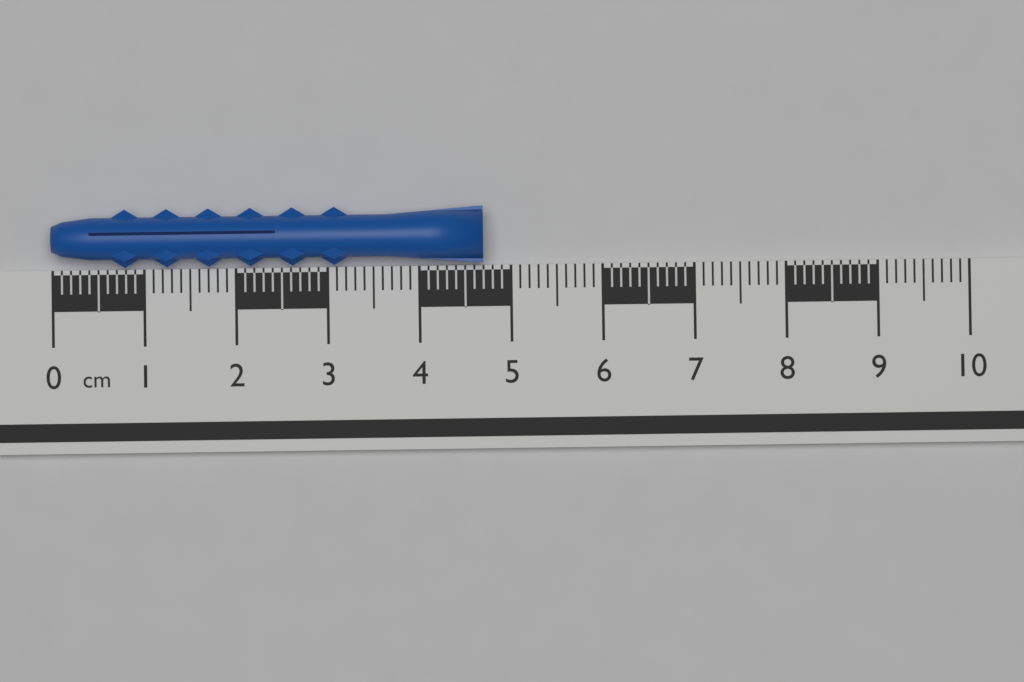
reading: 4.7 cm
